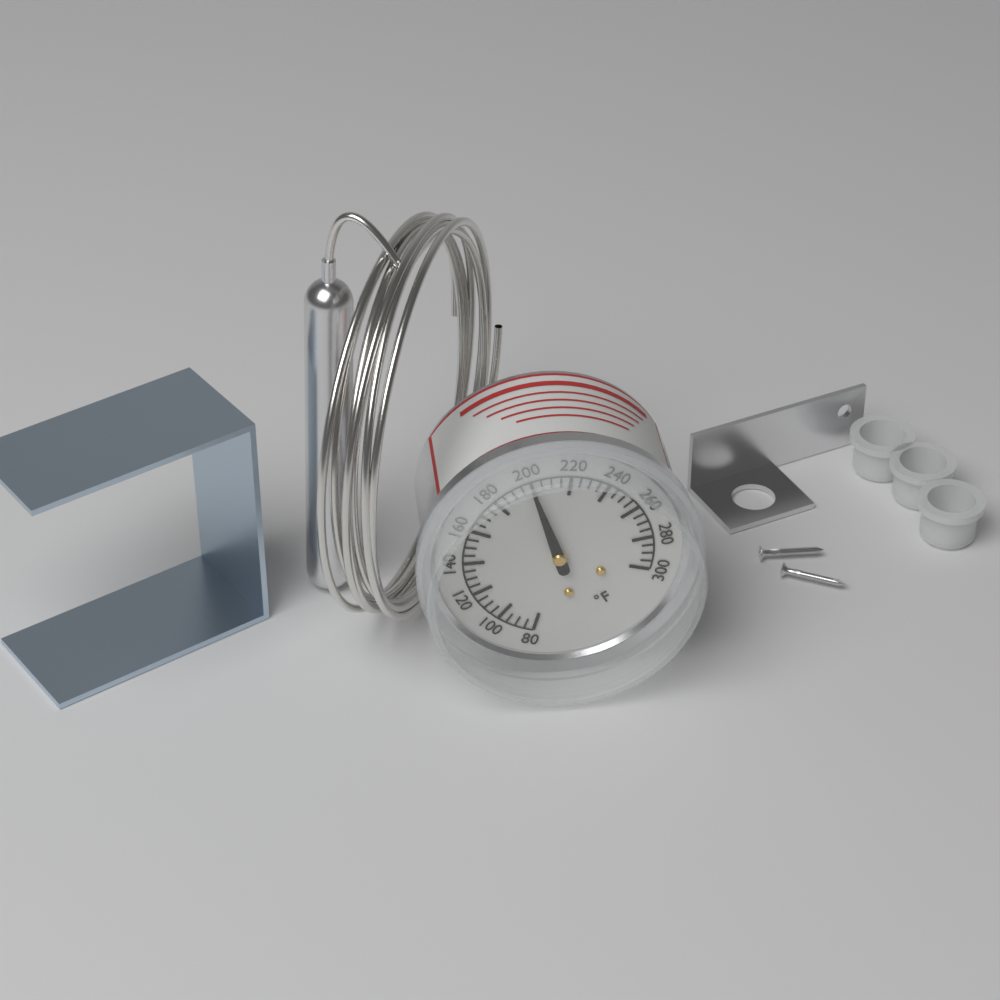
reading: 200 °F
